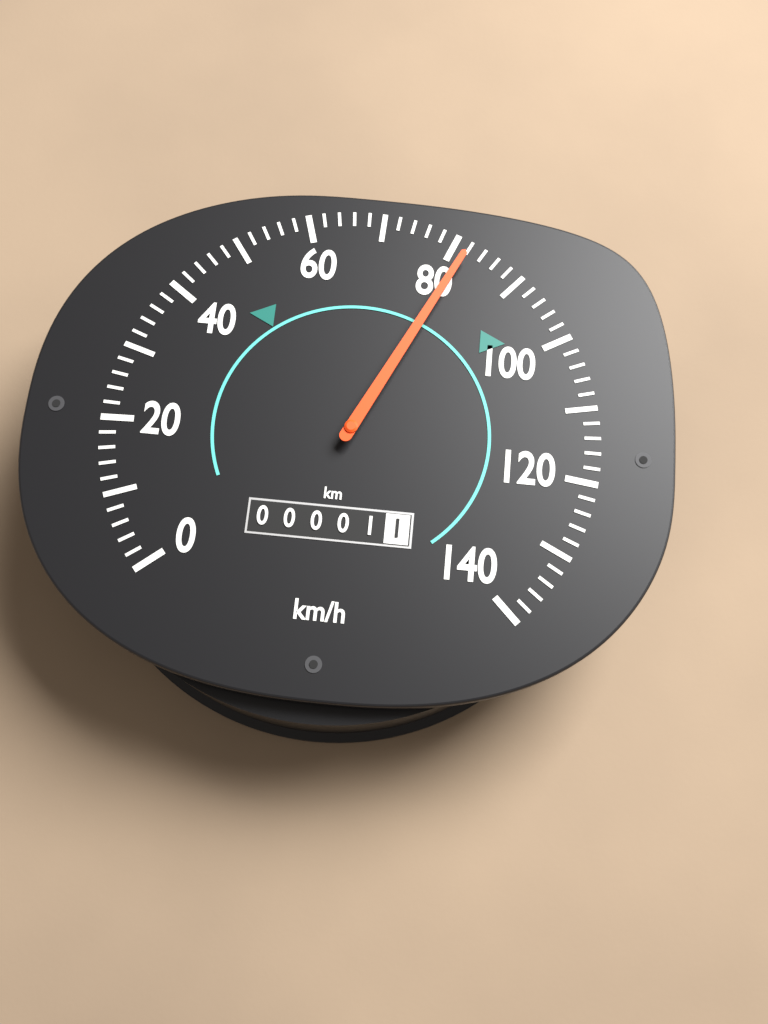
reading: 82 km/h
